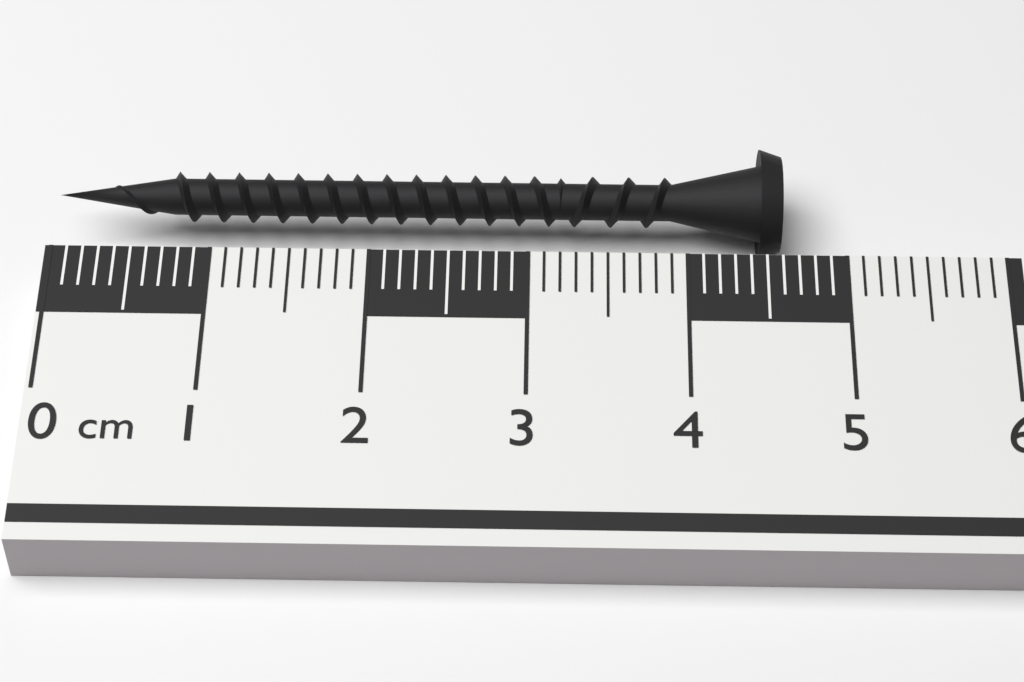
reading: 4.6 cm
